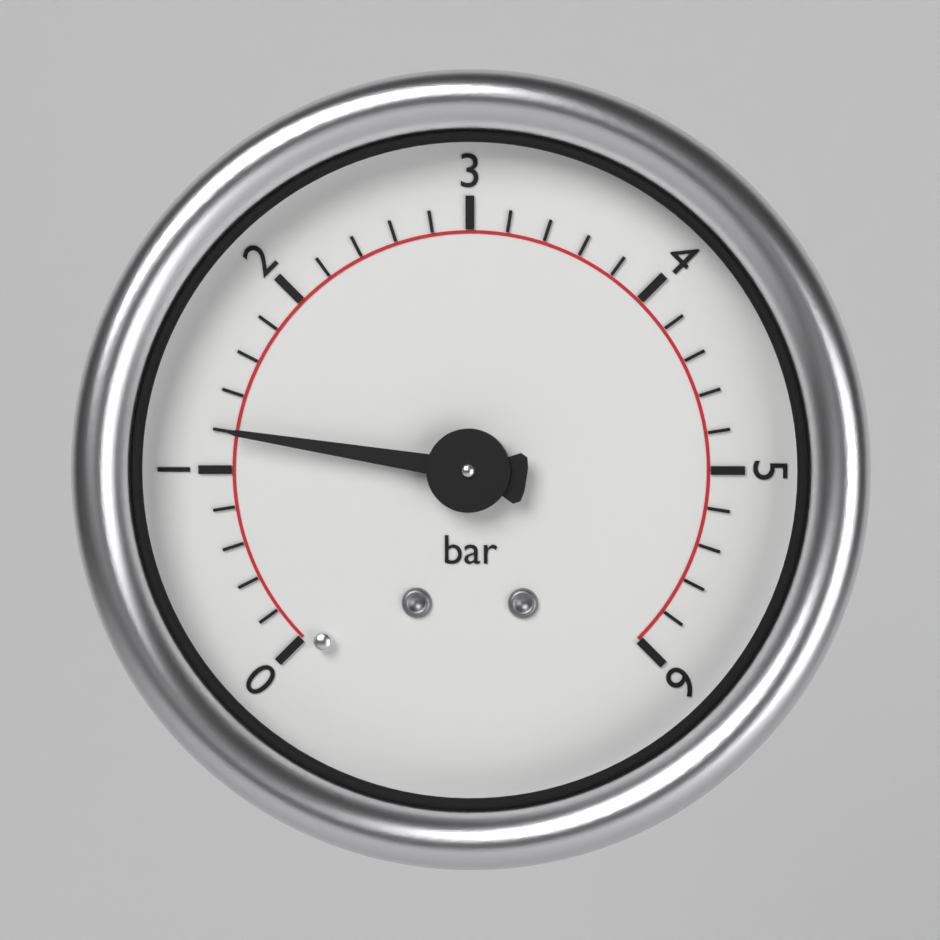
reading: 1.2 bar
